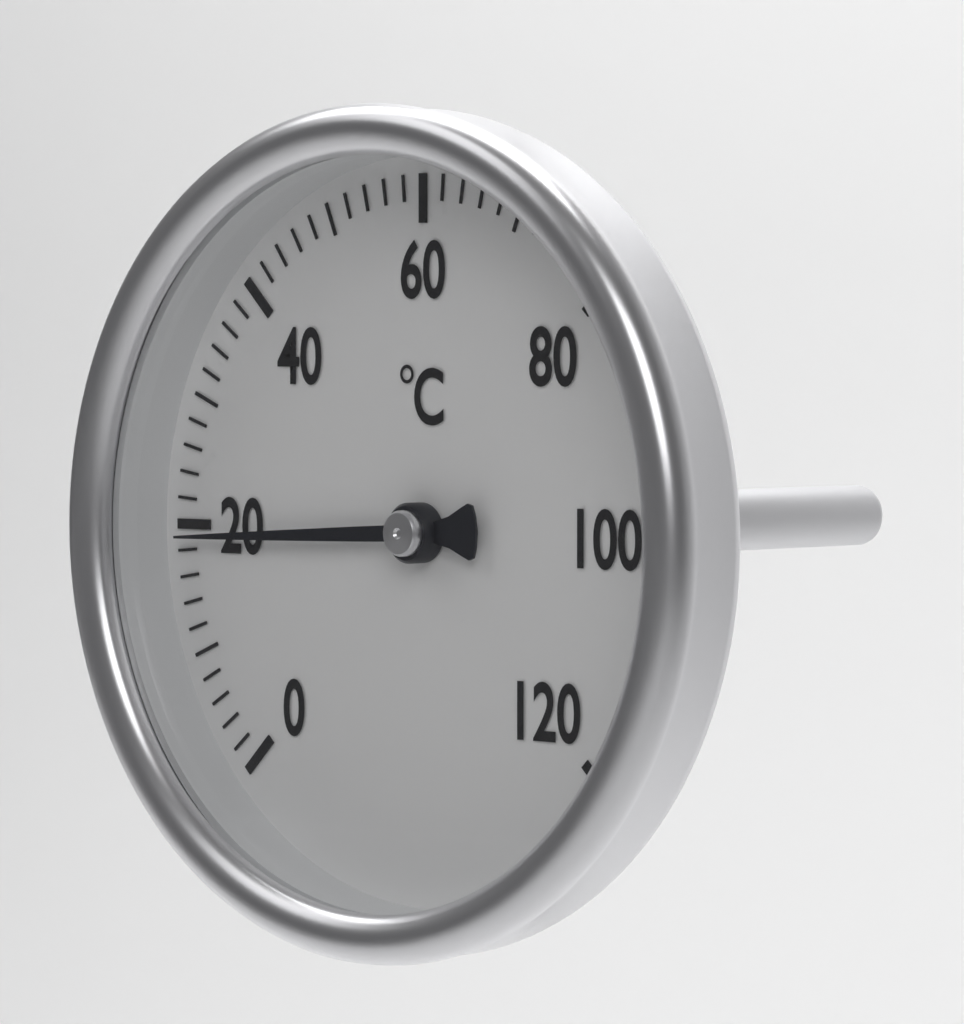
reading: 19 °C
